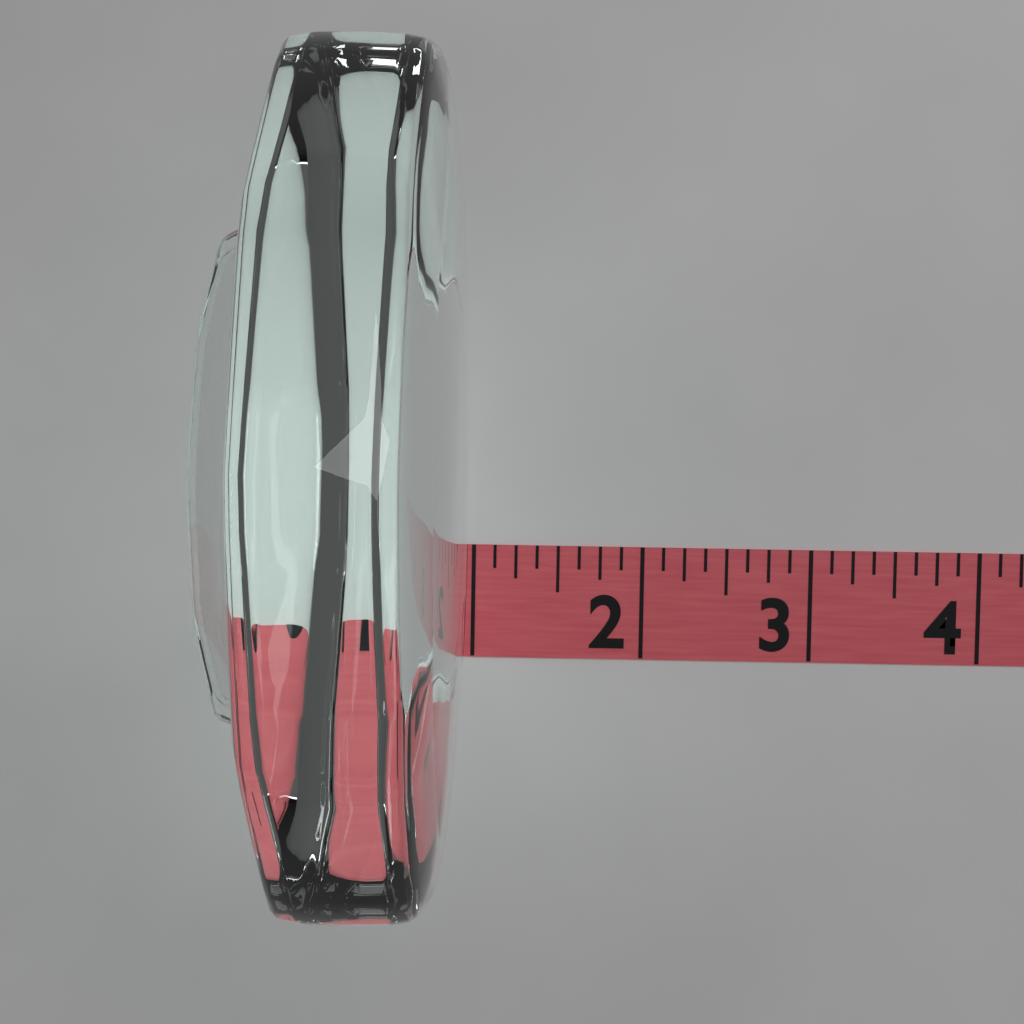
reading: 1.000 (no unit)
